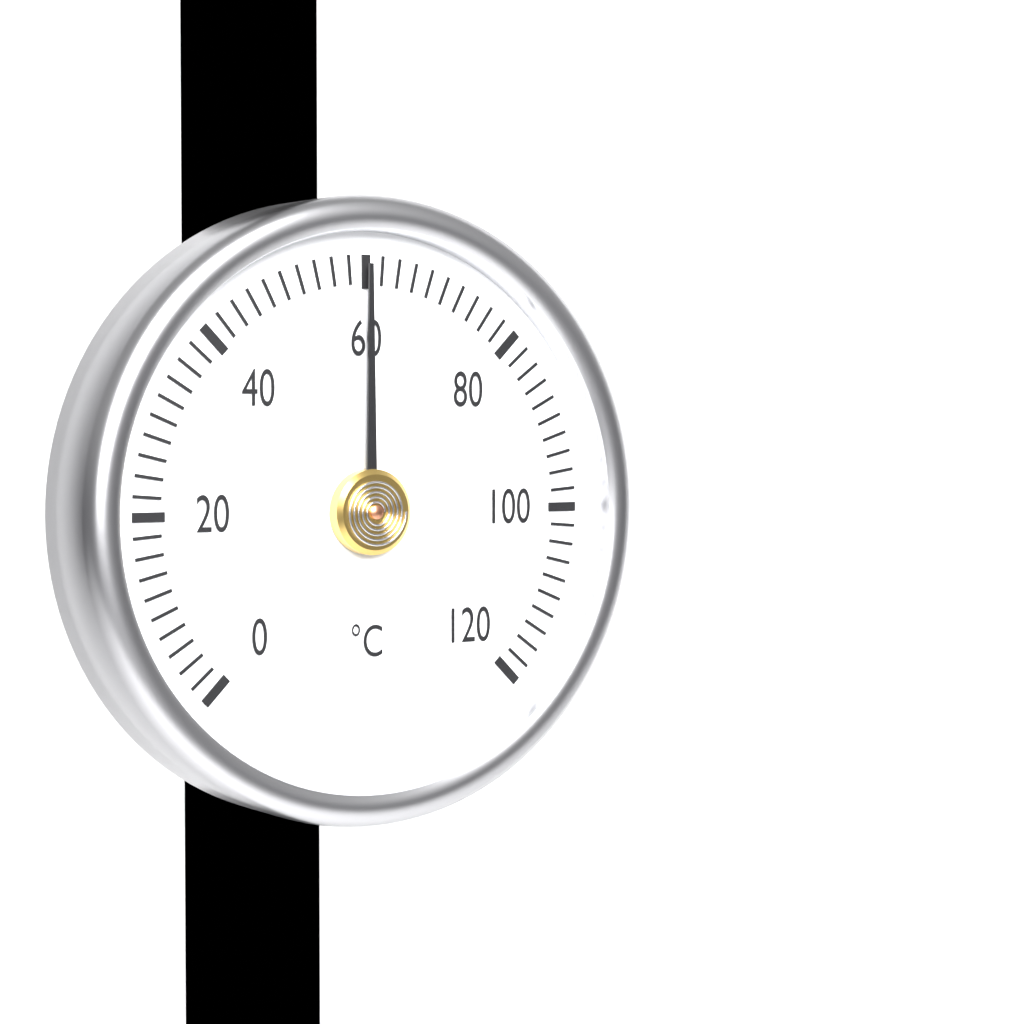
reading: 60 °C
